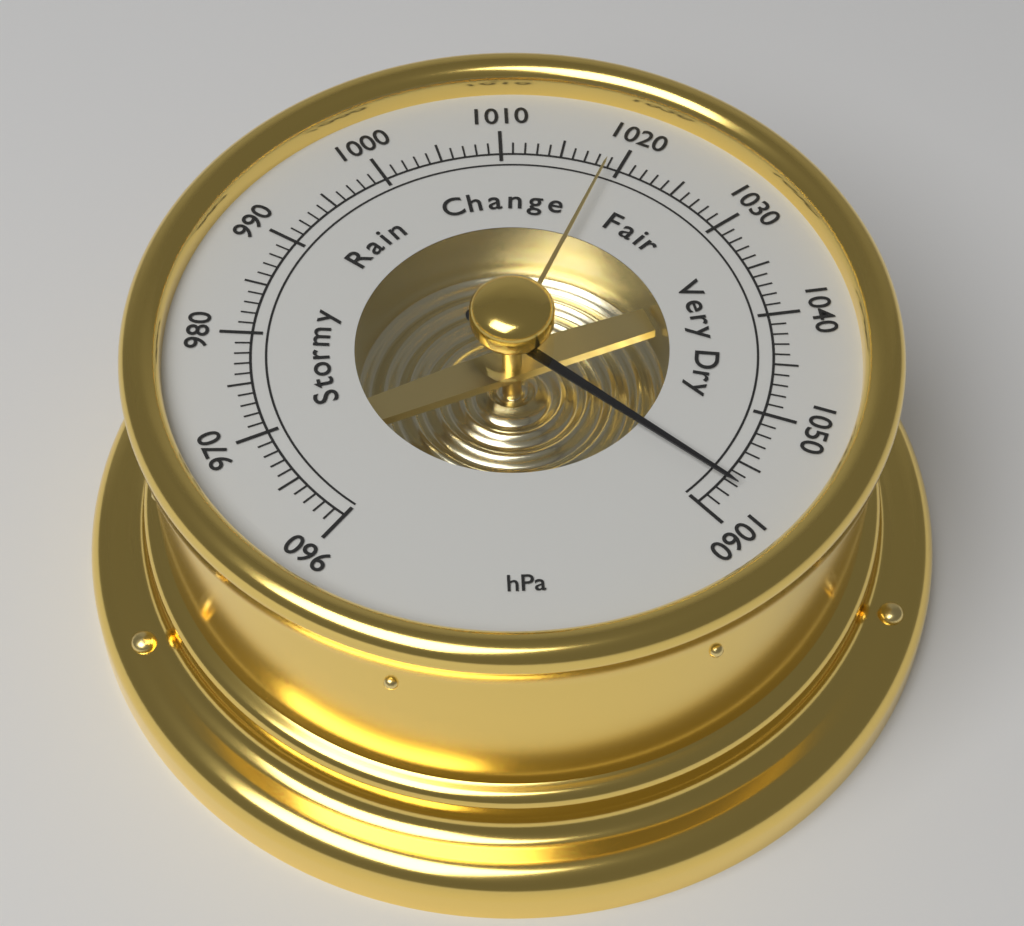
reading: 1057 hPa
